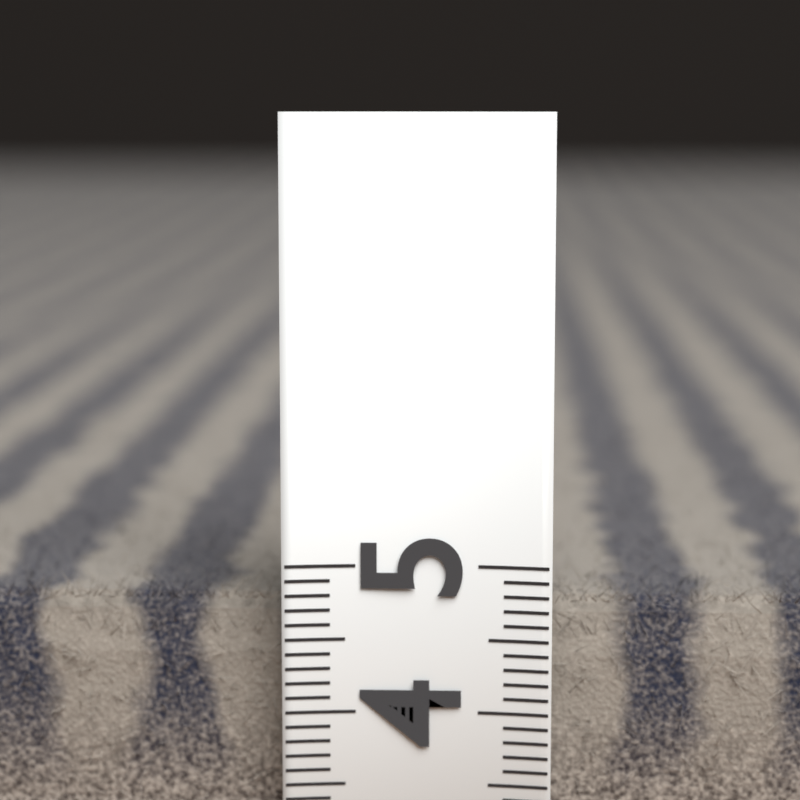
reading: 4.9 (no unit)
